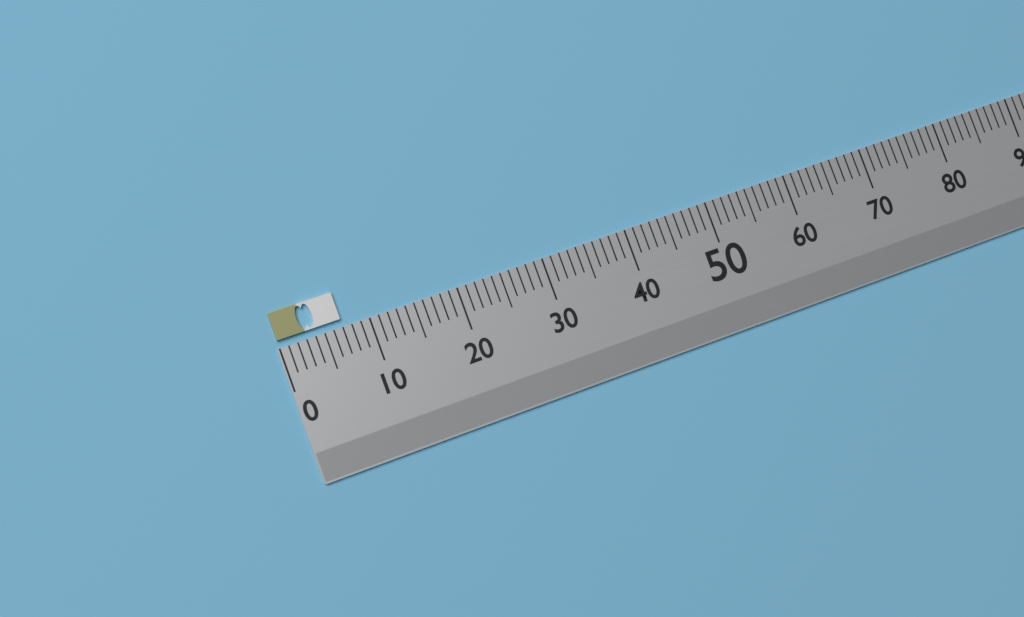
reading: 7 (no unit)
